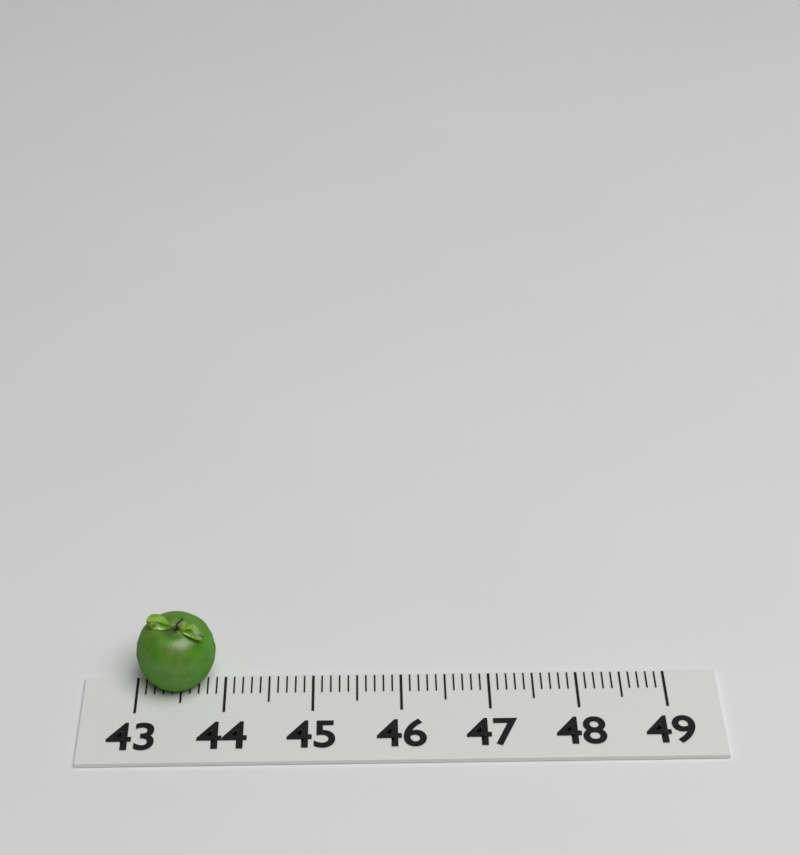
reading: 43.9 (no unit)
